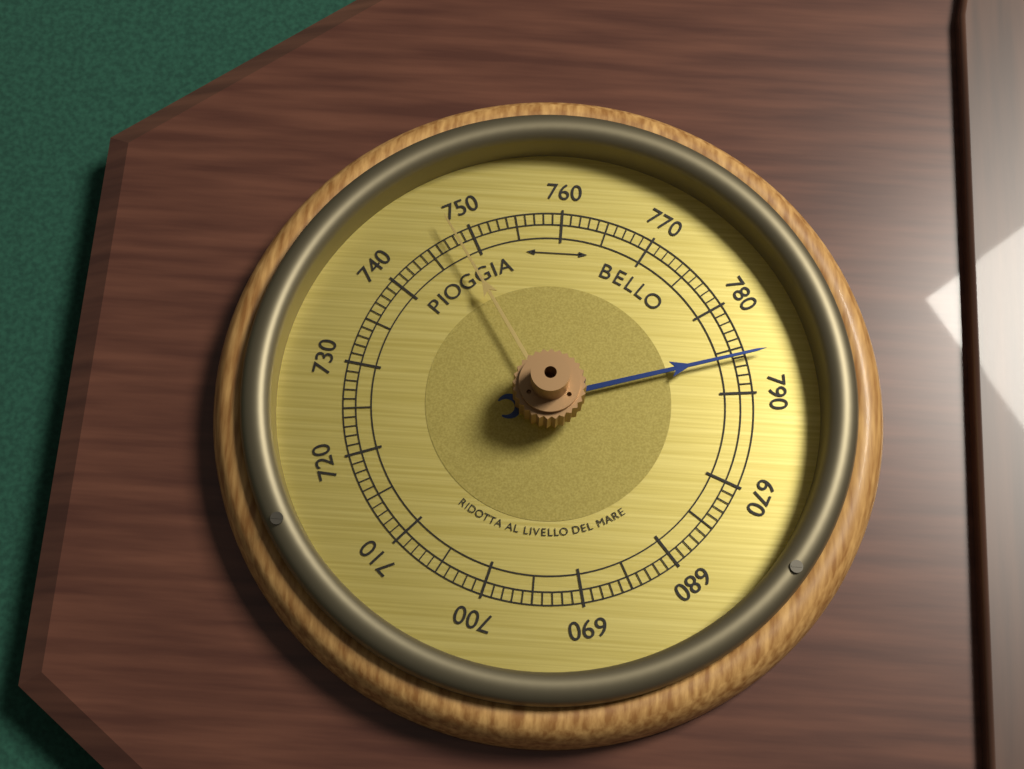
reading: 786 (no unit)
